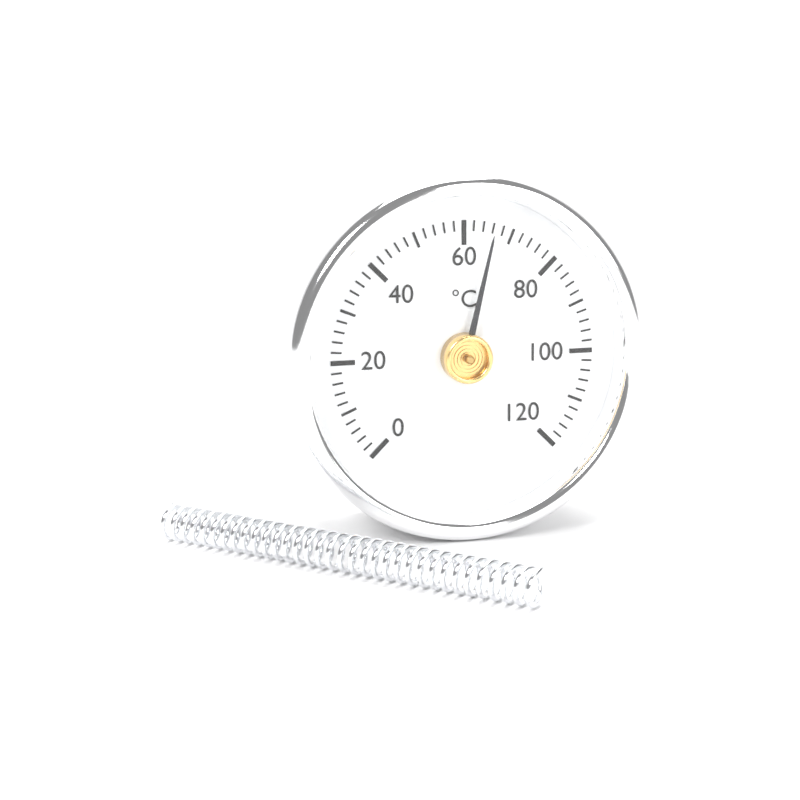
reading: 66 °C
